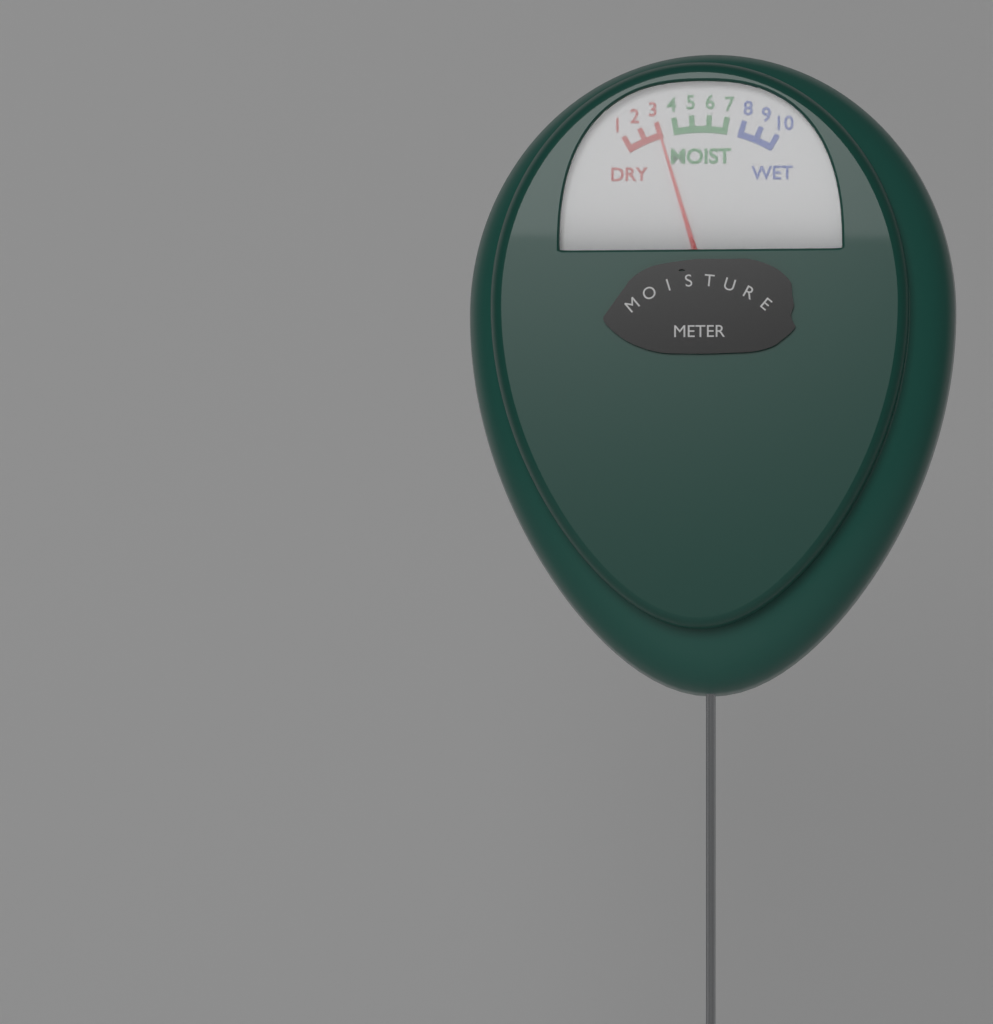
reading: 3 (no unit)
